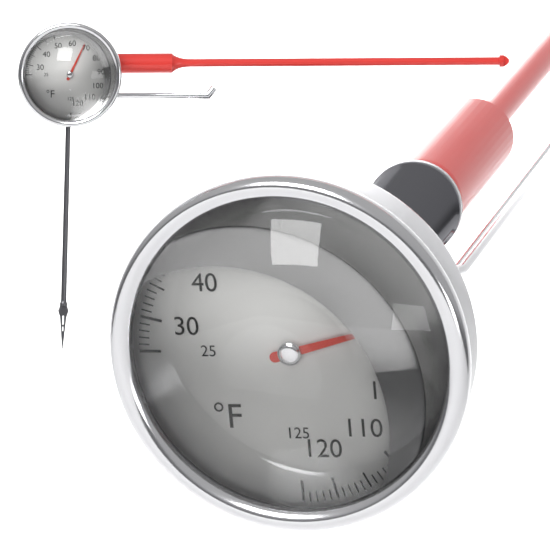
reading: 86 °F
